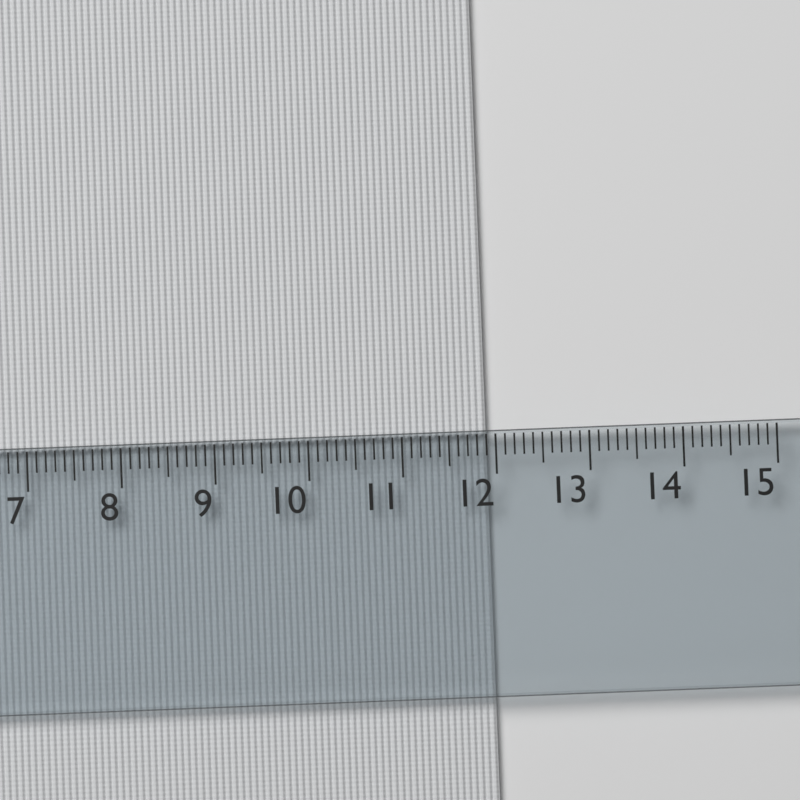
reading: 11.9 cm
